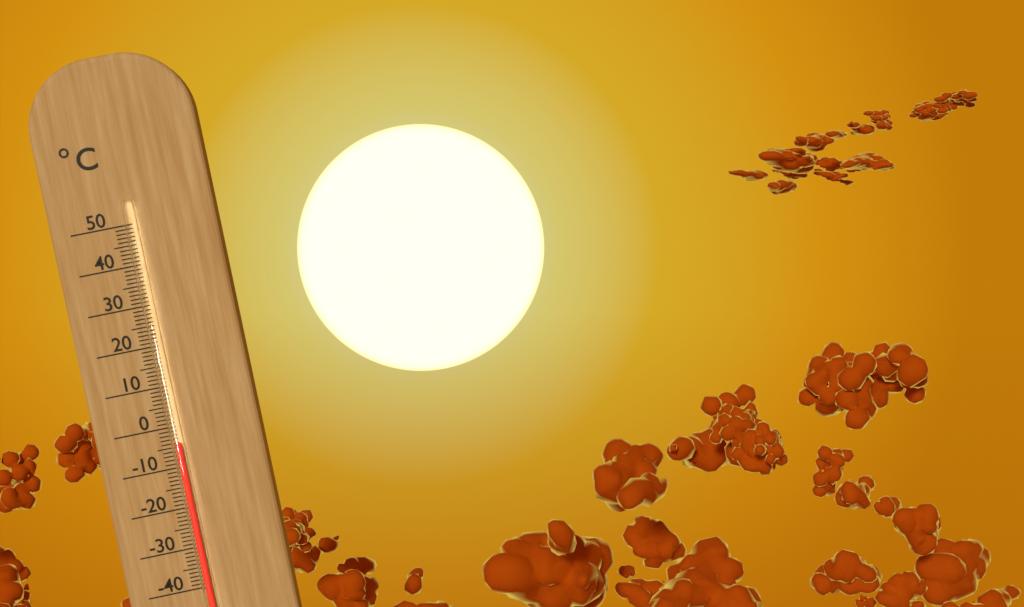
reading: -4 °C
